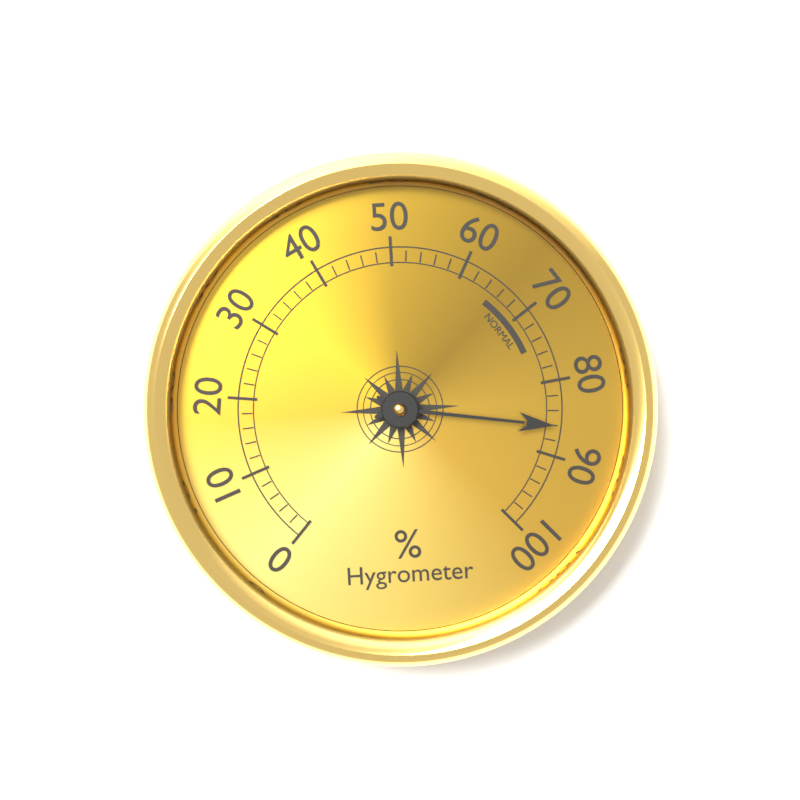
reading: 86 %
